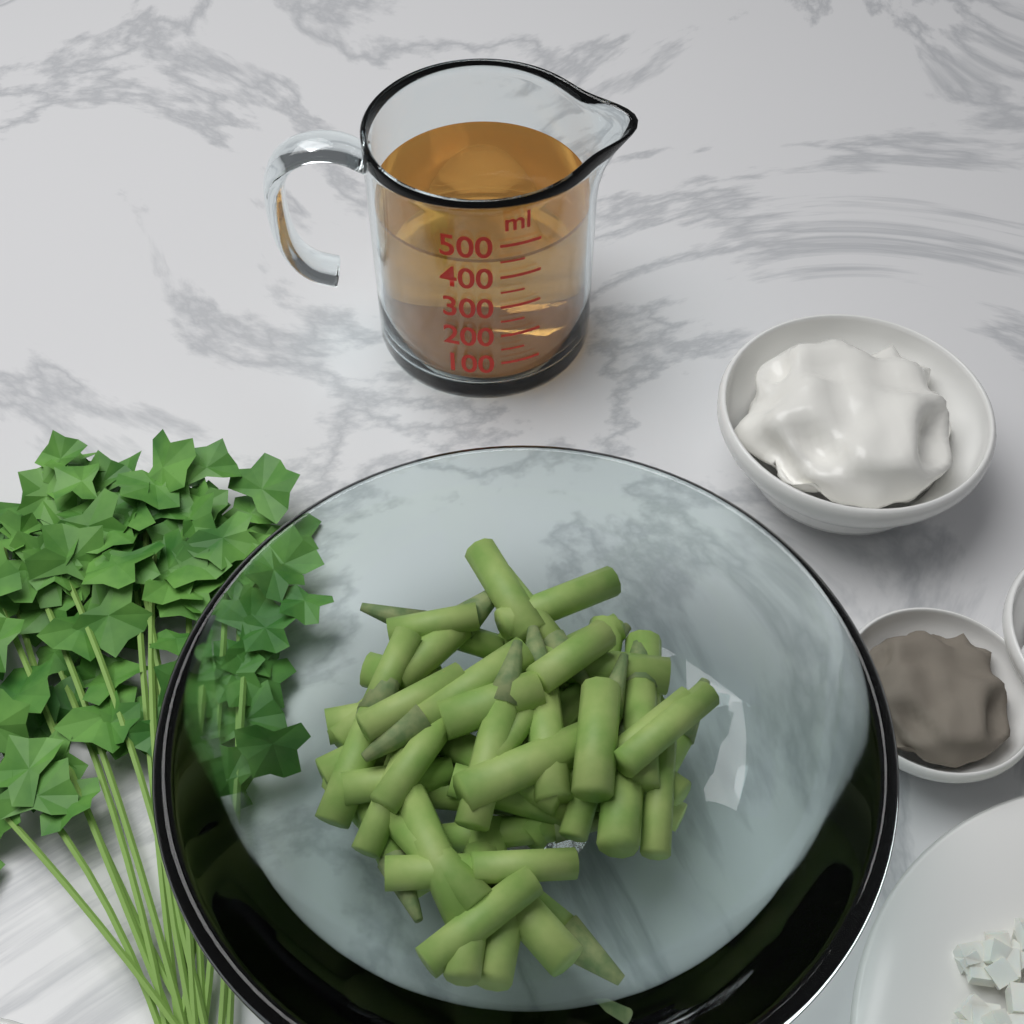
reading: 450 ml
